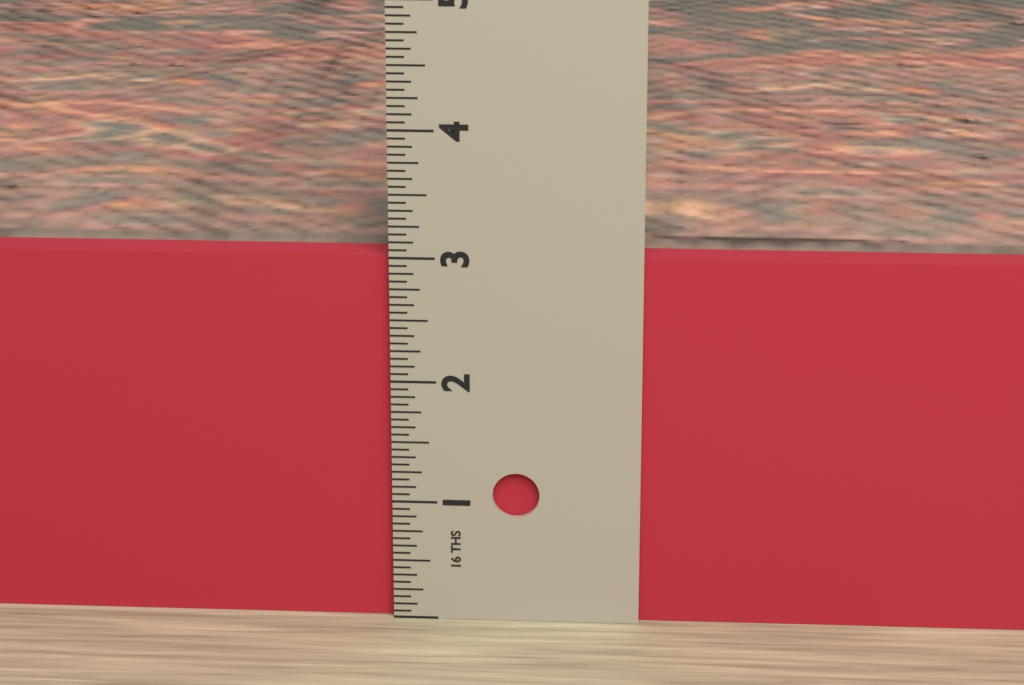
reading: 3.0000 in
